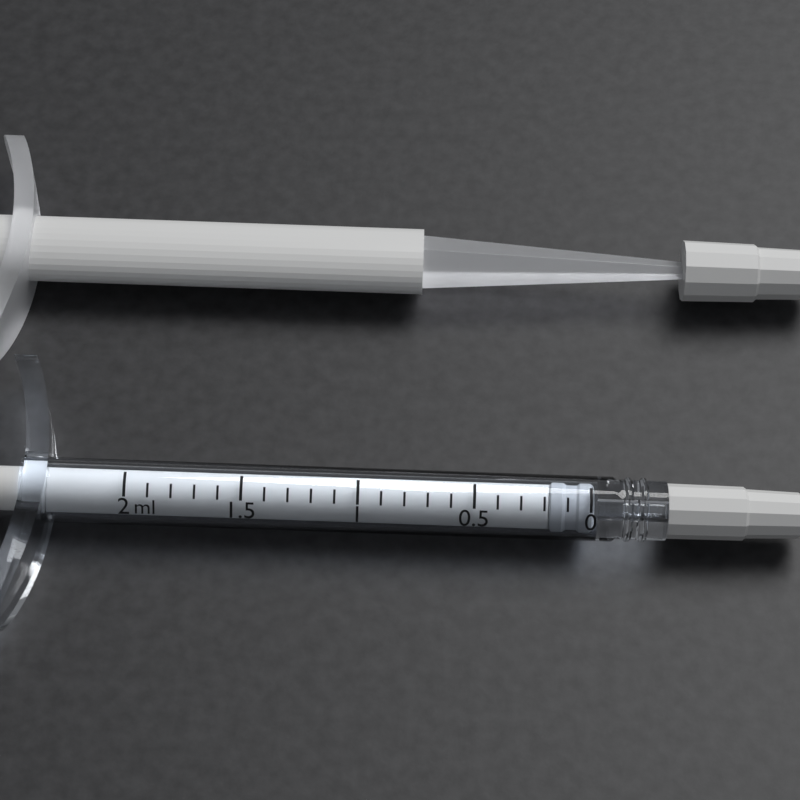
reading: 0.0 ml
